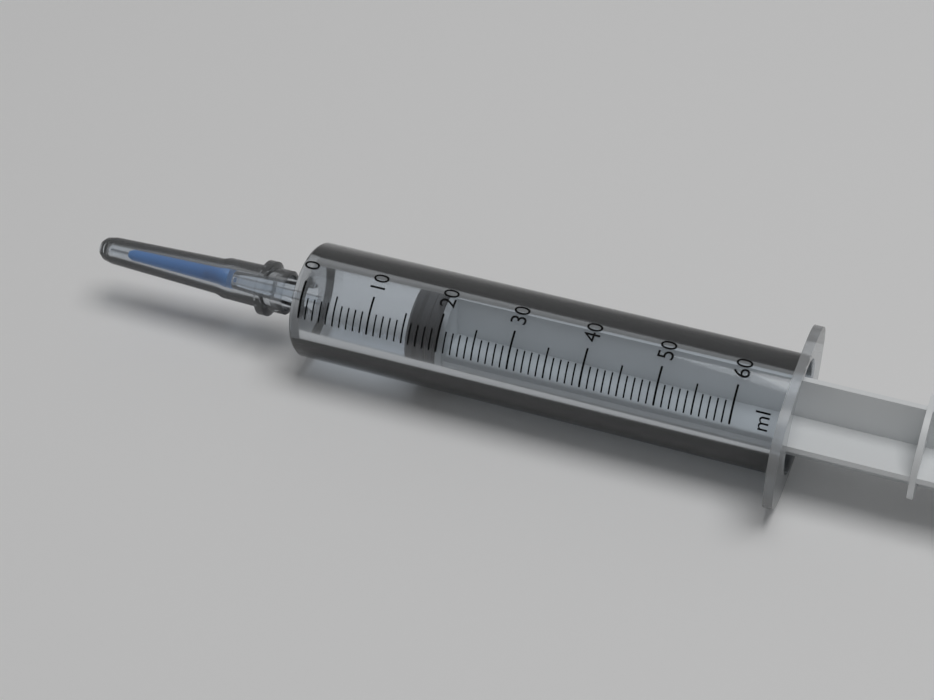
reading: 15 ml
